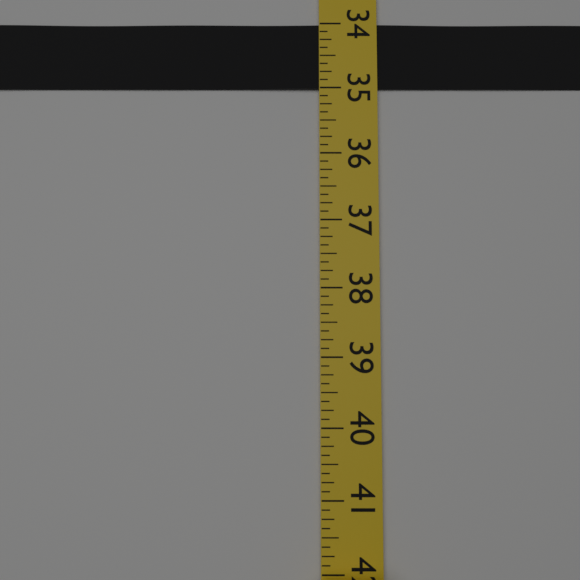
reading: 35.000 (no unit)
